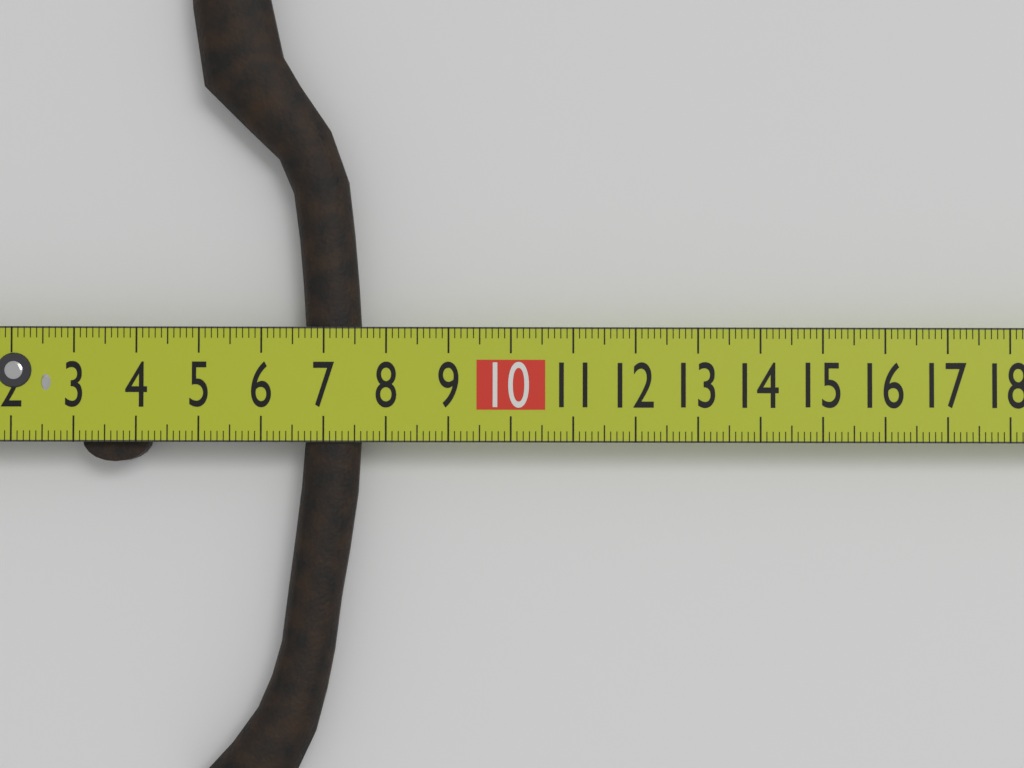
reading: 7.6 cm
